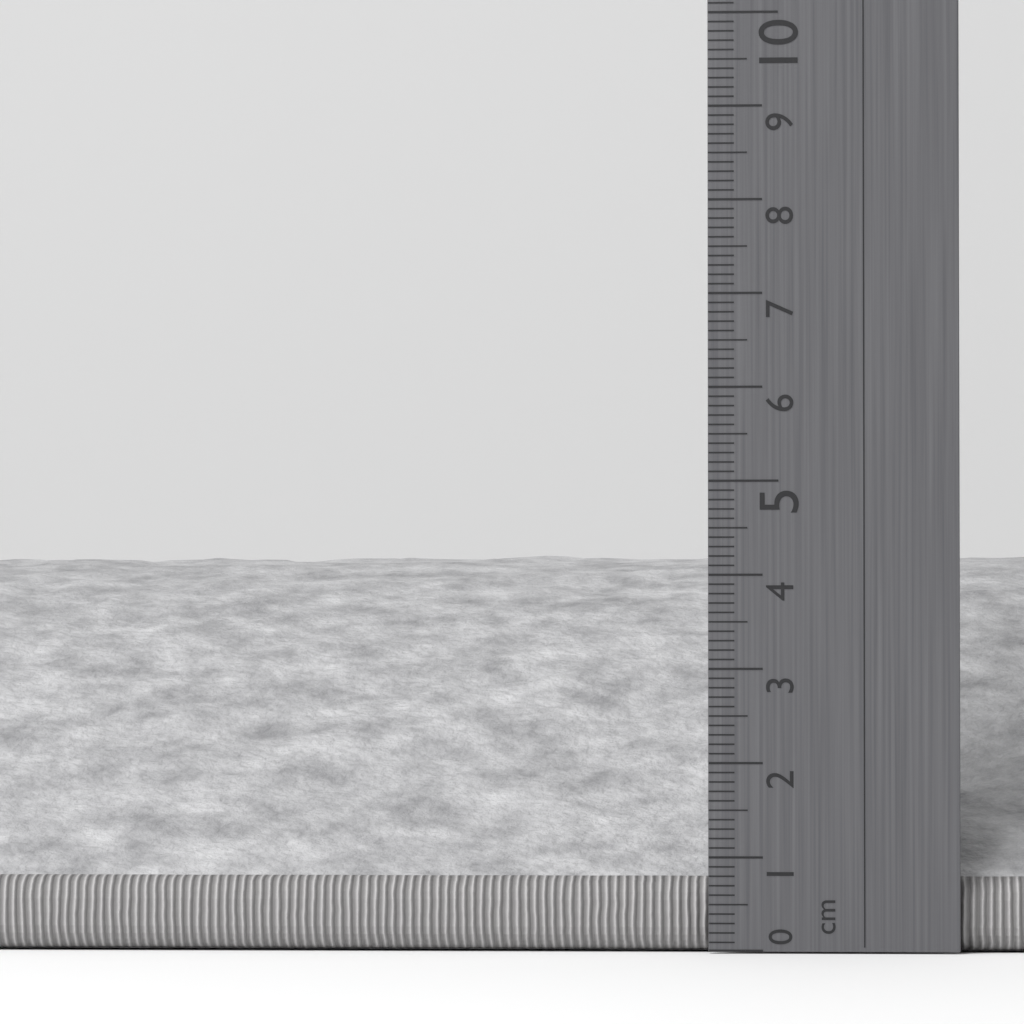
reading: 4.5 cm
